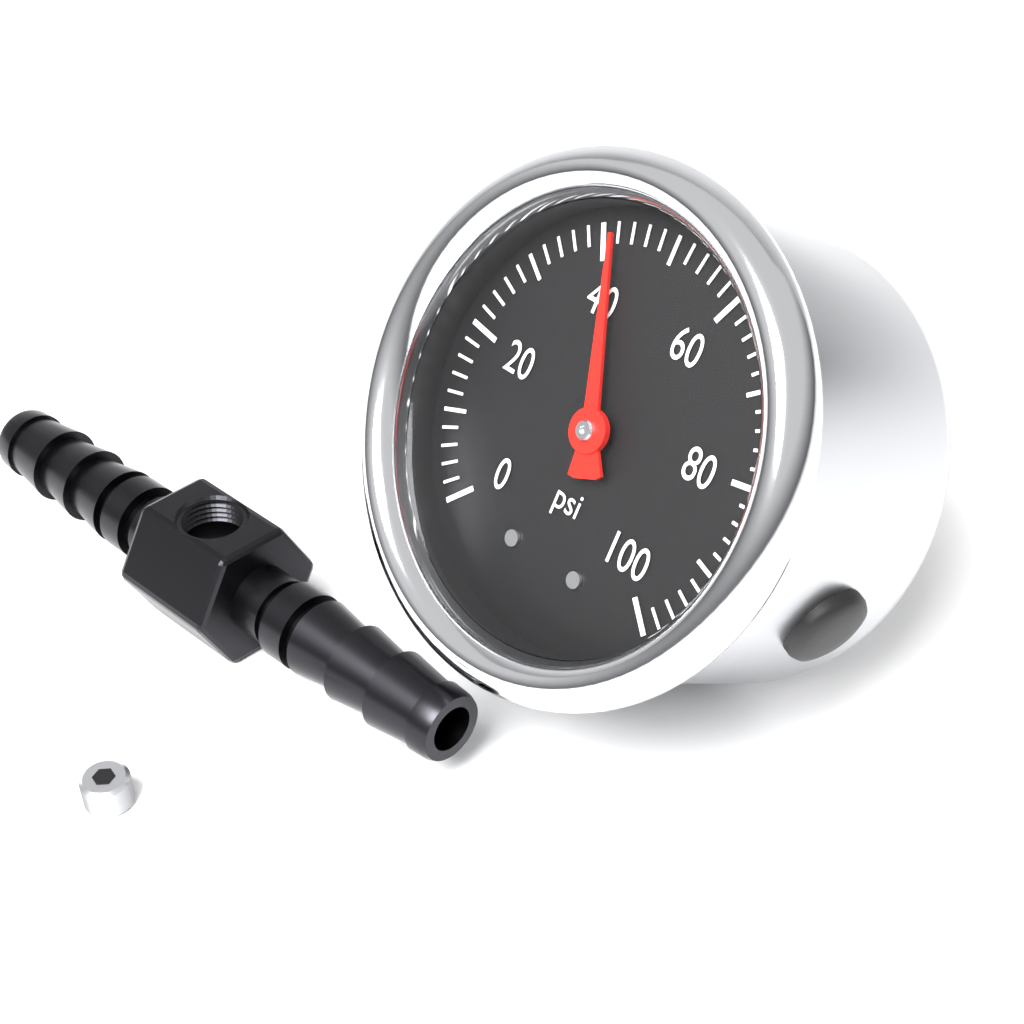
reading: 42 psi
